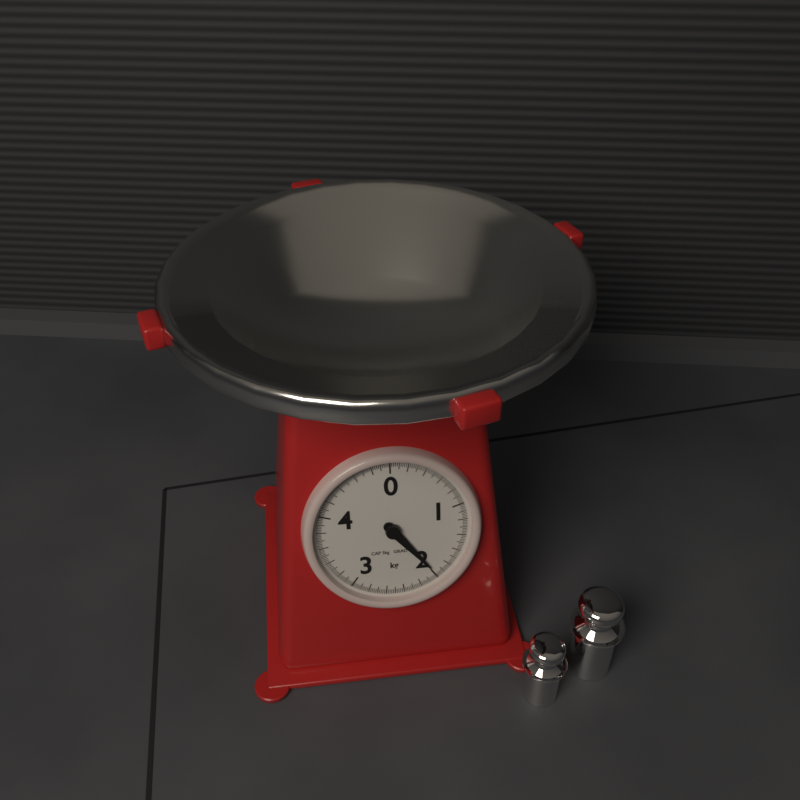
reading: 1.98 kg
